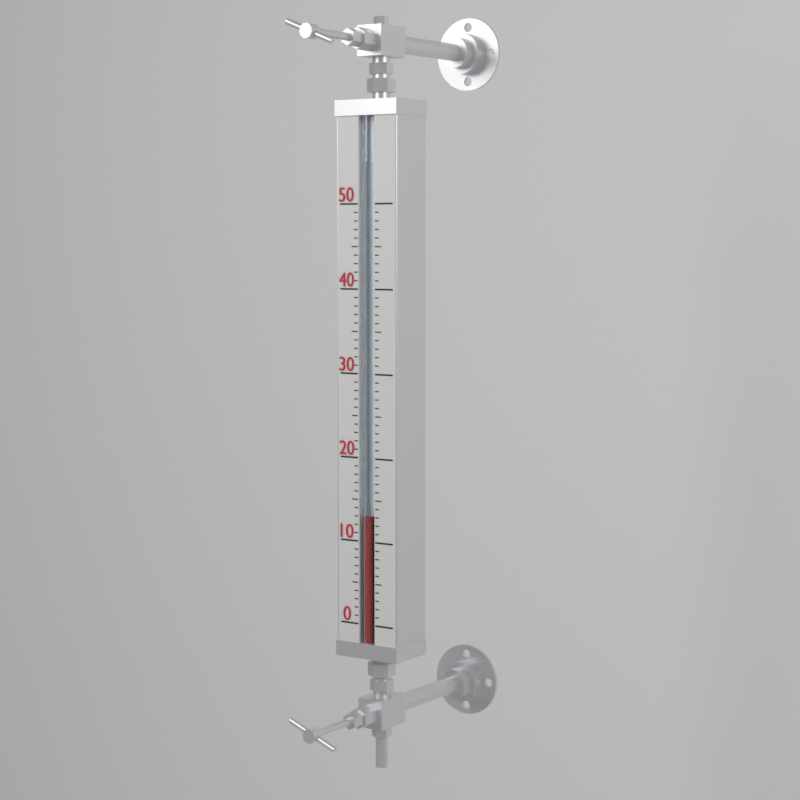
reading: 13 (no unit)
